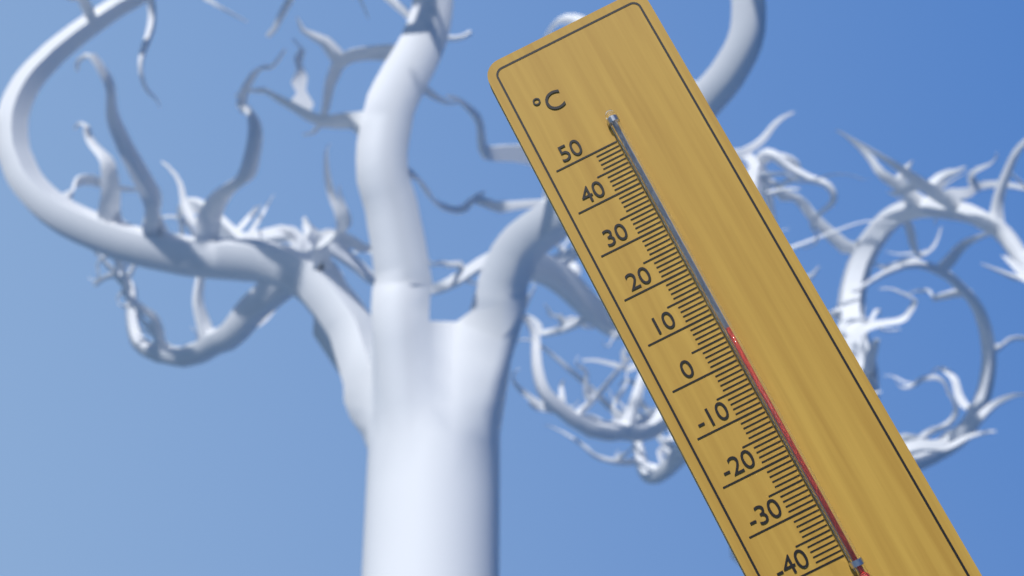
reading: 6 °C
